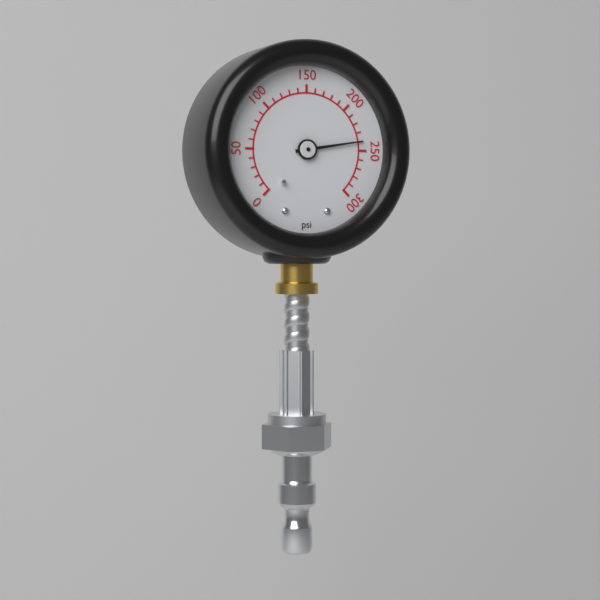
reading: 240 psi
